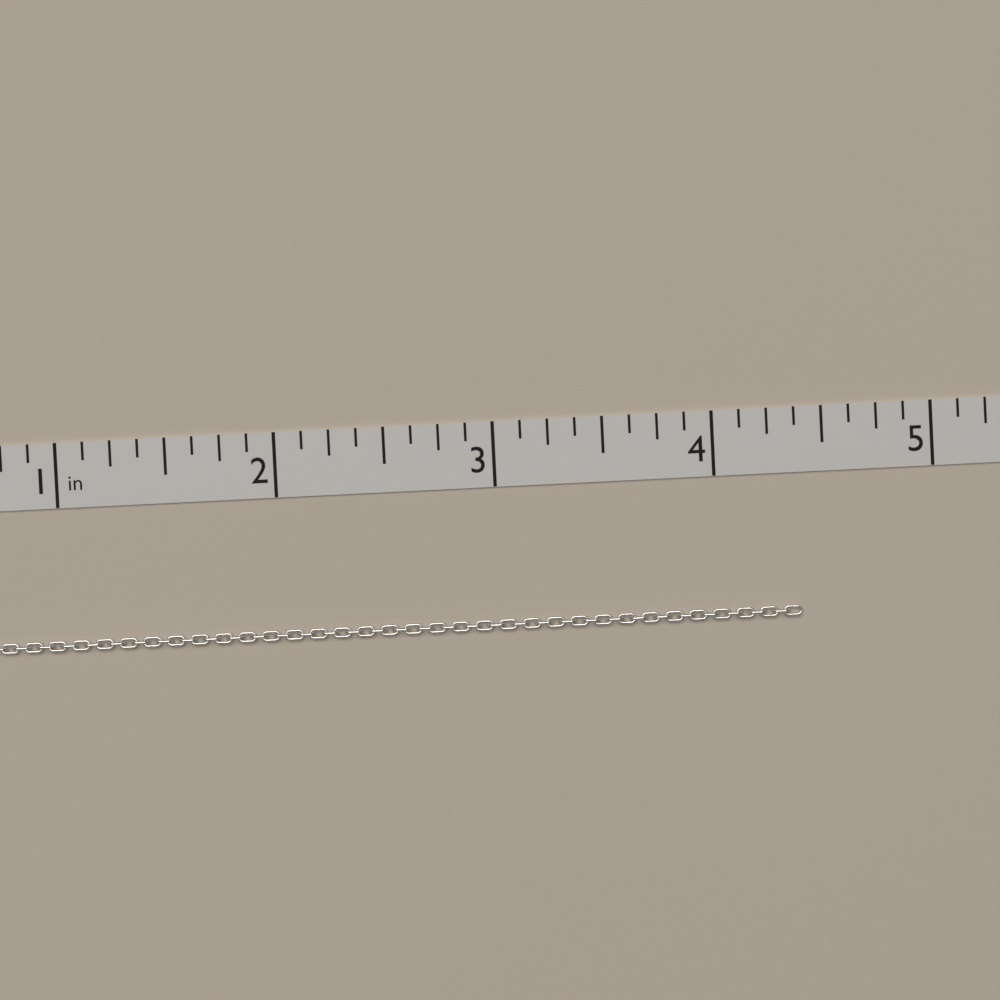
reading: 4.375 in
